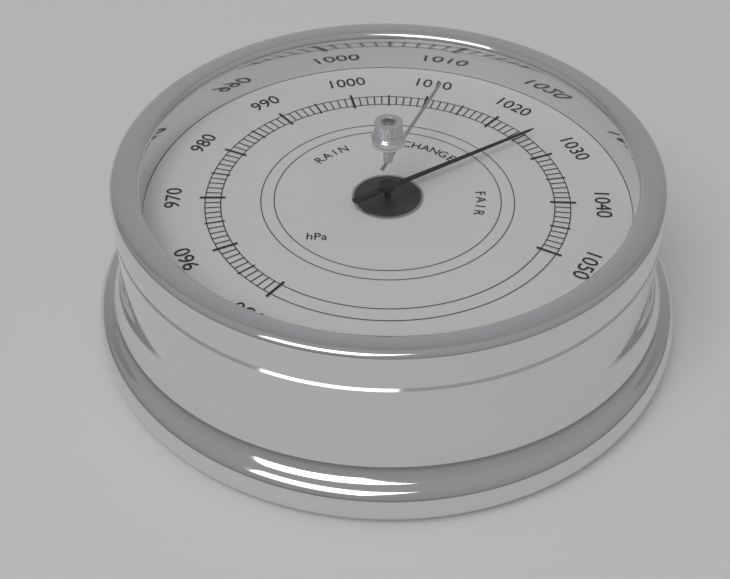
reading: 1026 hPa
